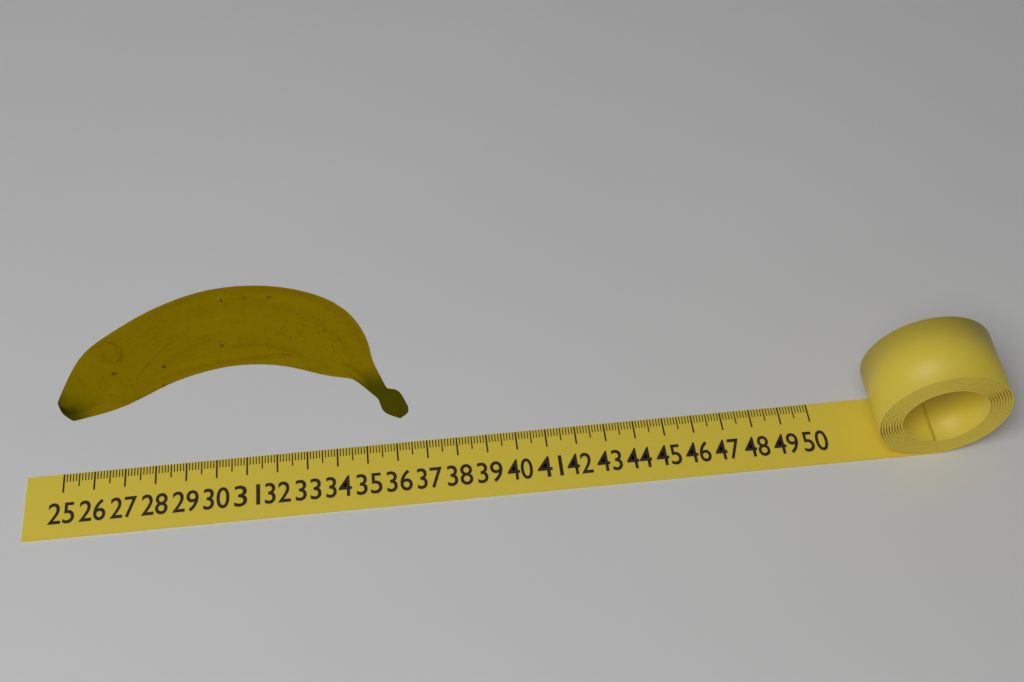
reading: 36.5 (no unit)
